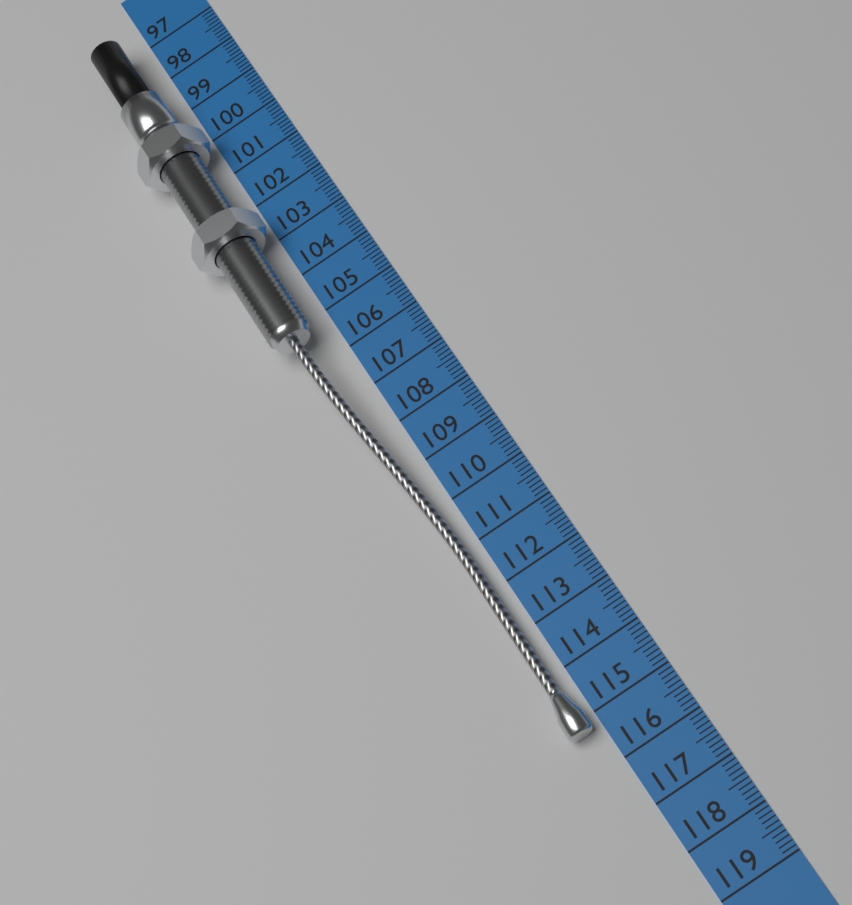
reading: 115.3 cm
